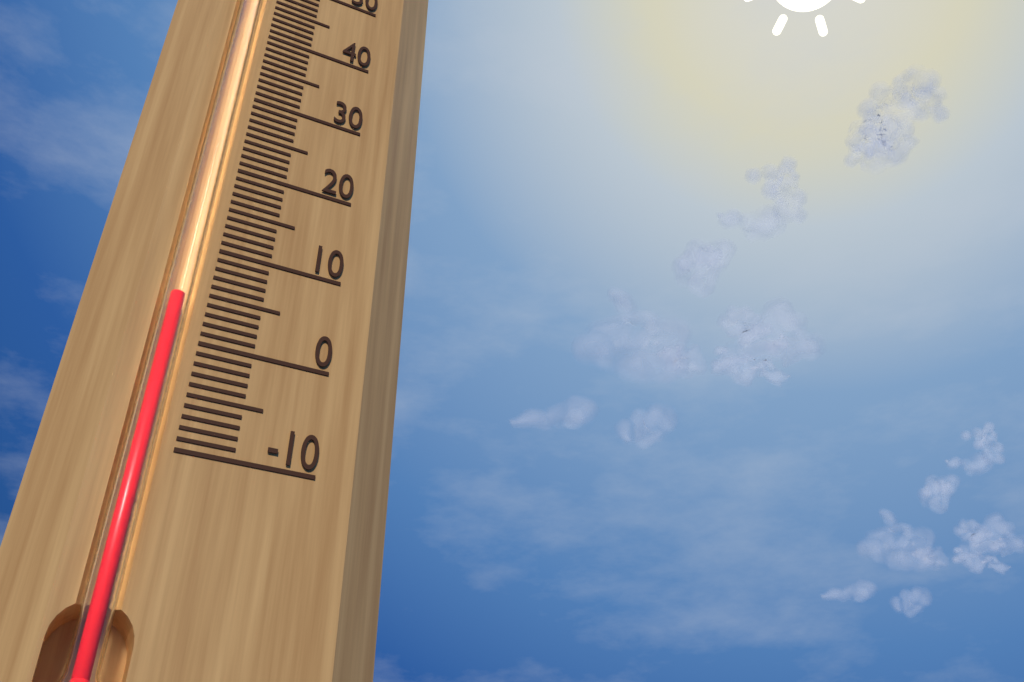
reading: 4 (no unit)
